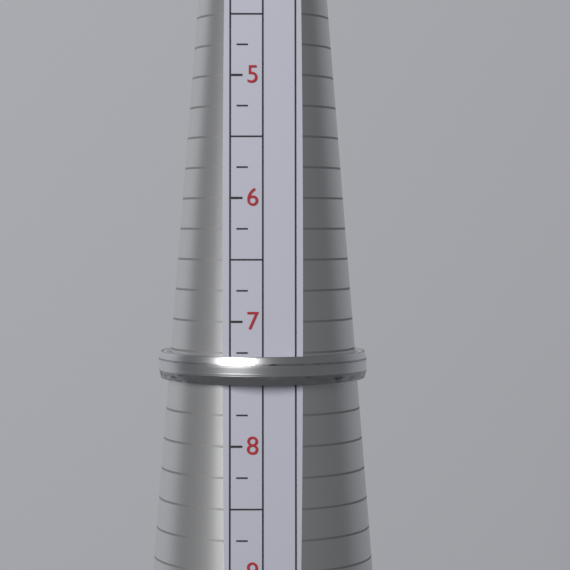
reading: 7.50 (no unit)
